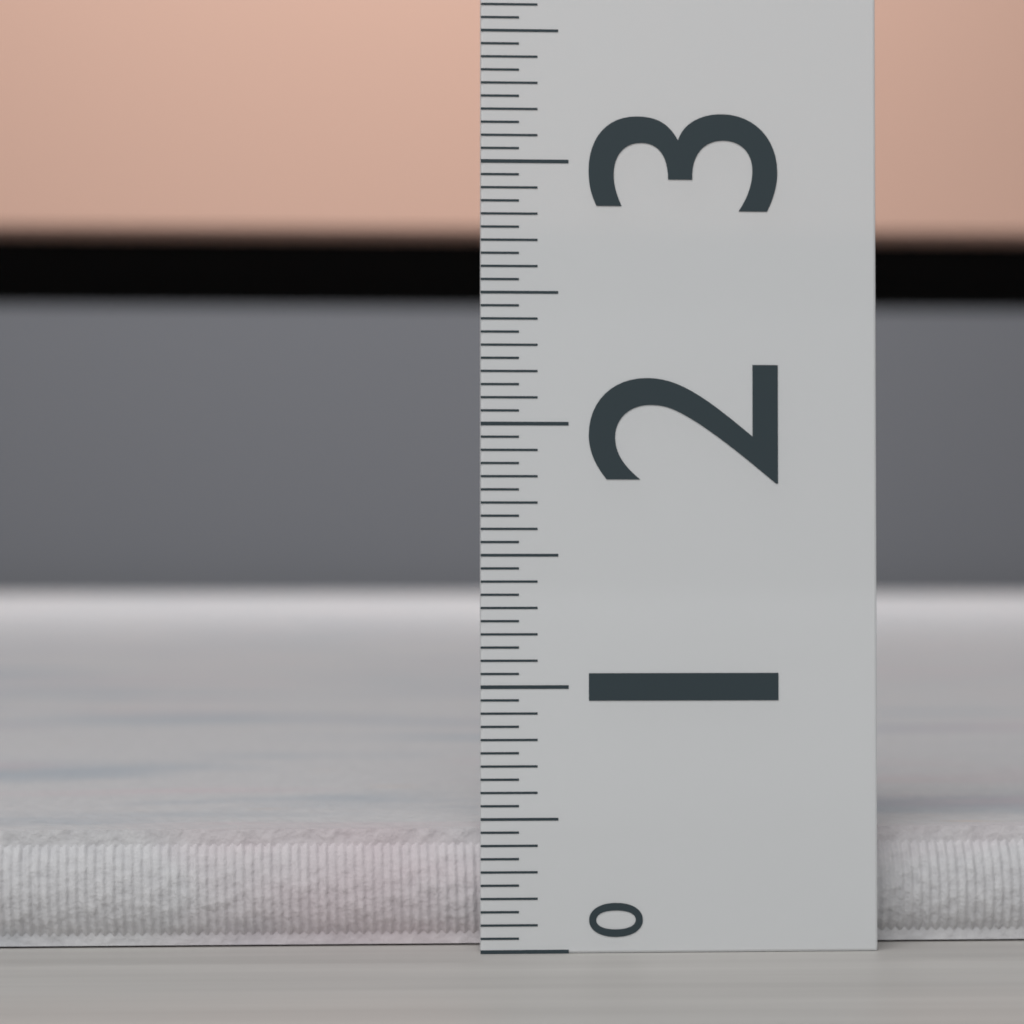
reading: 0.45 (no unit)
